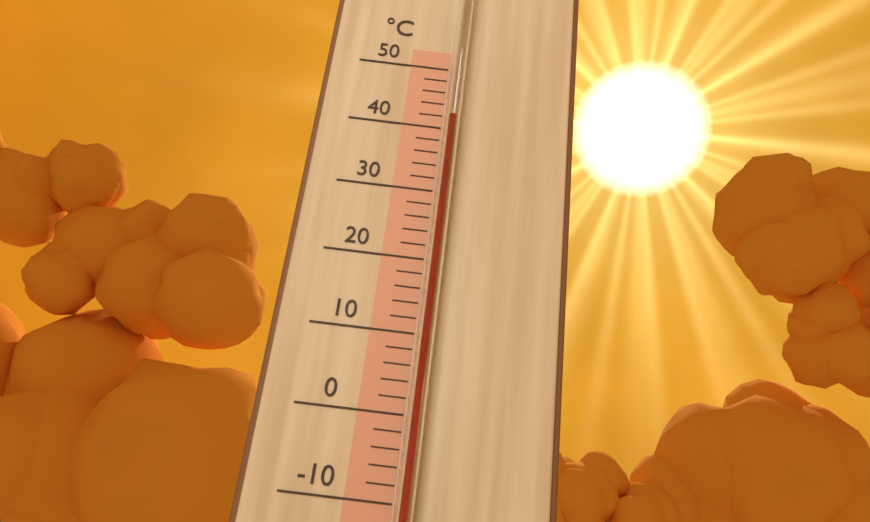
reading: 41 °C
